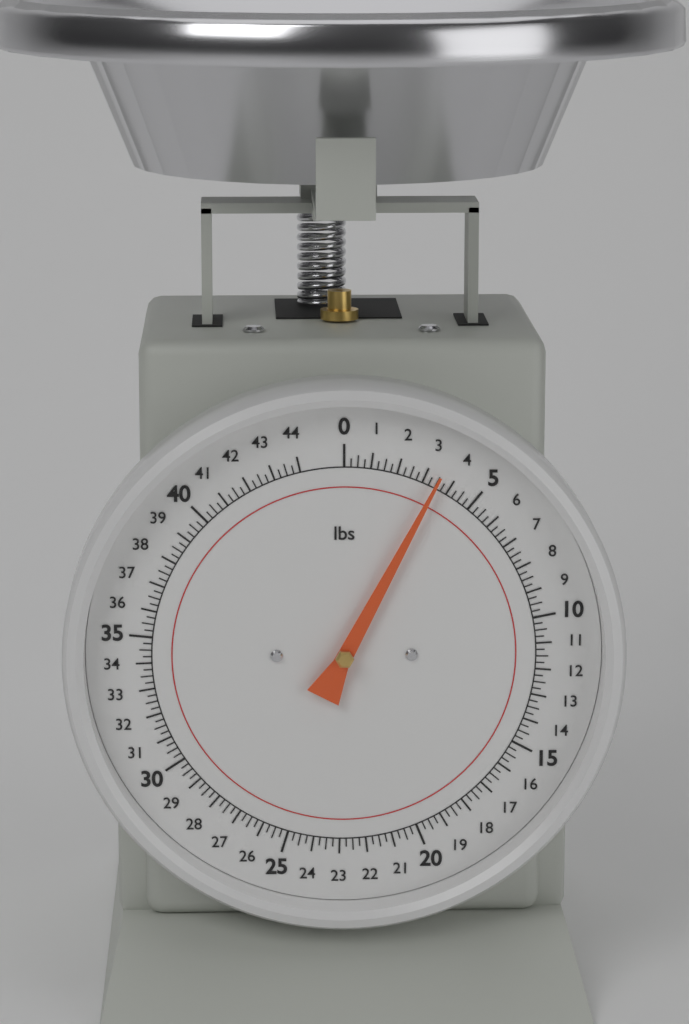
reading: 3.50 lbs
